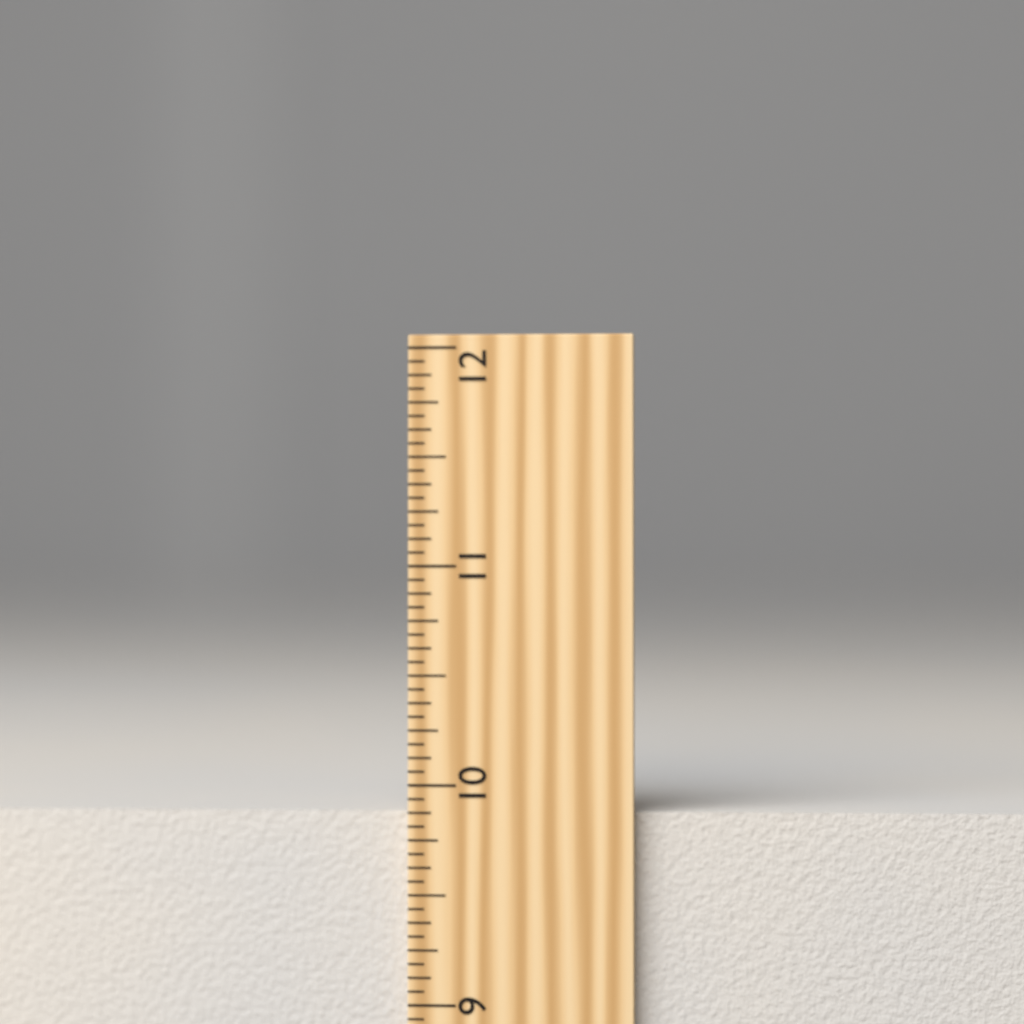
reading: 9.8750 inch
